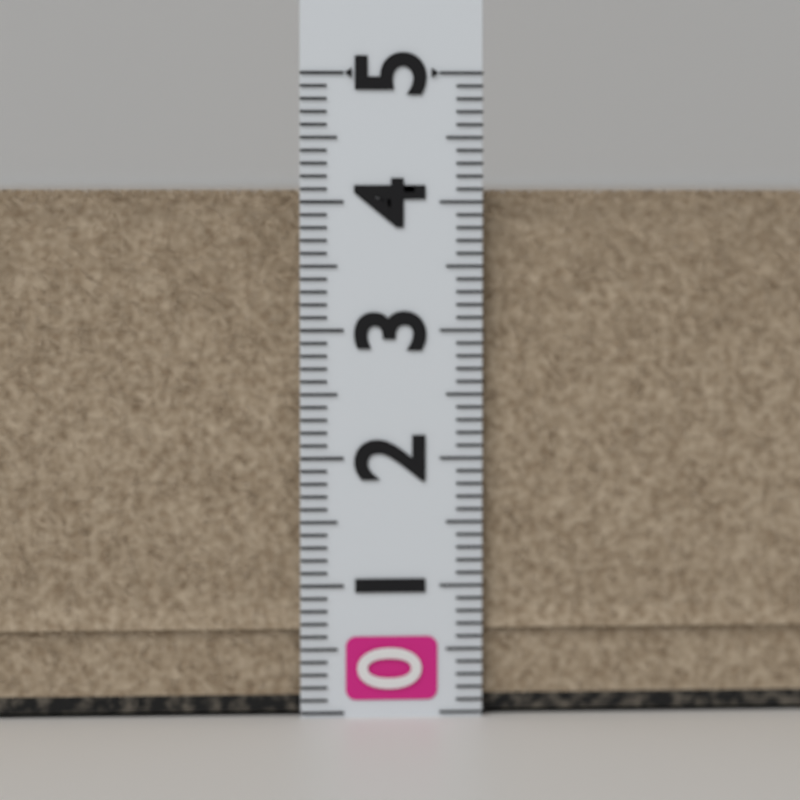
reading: 4.1 (no unit)
